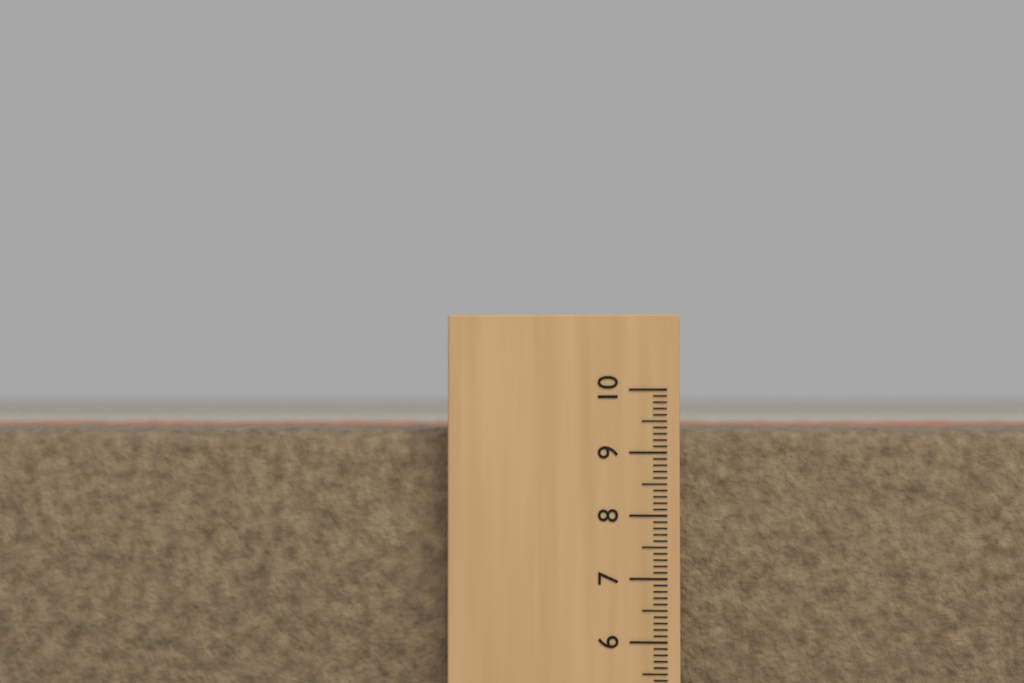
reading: 9.4 (no unit)
